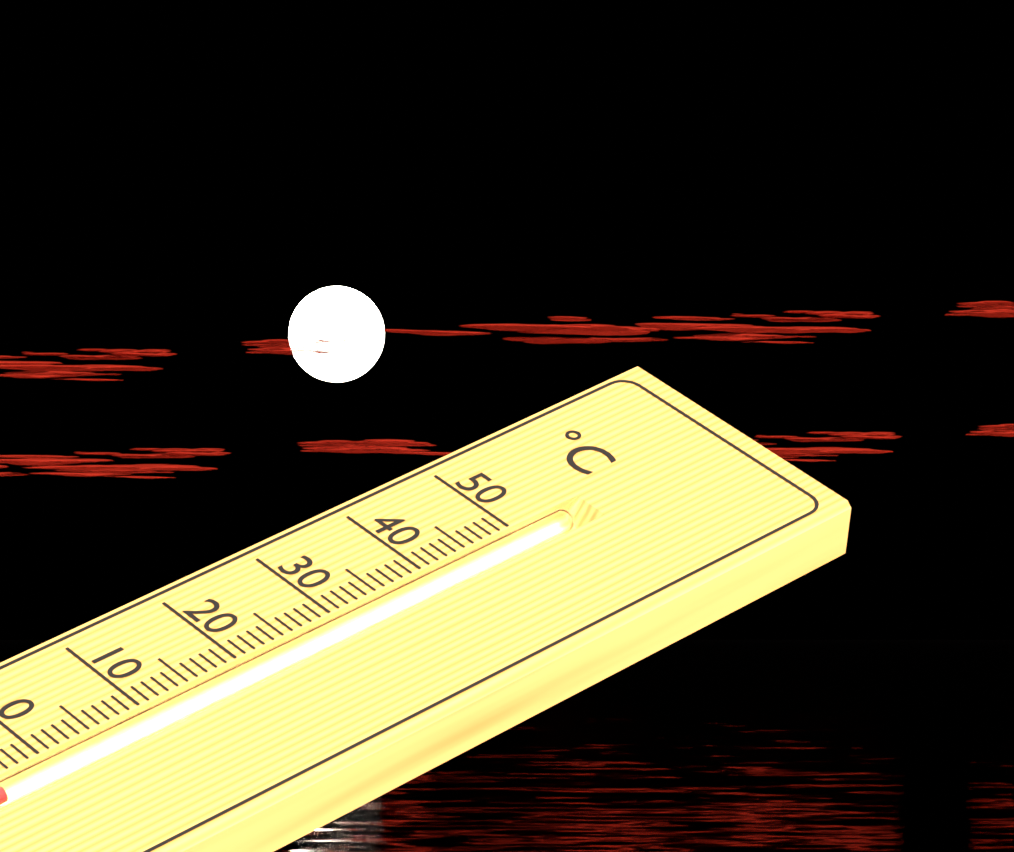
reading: -5 °C
